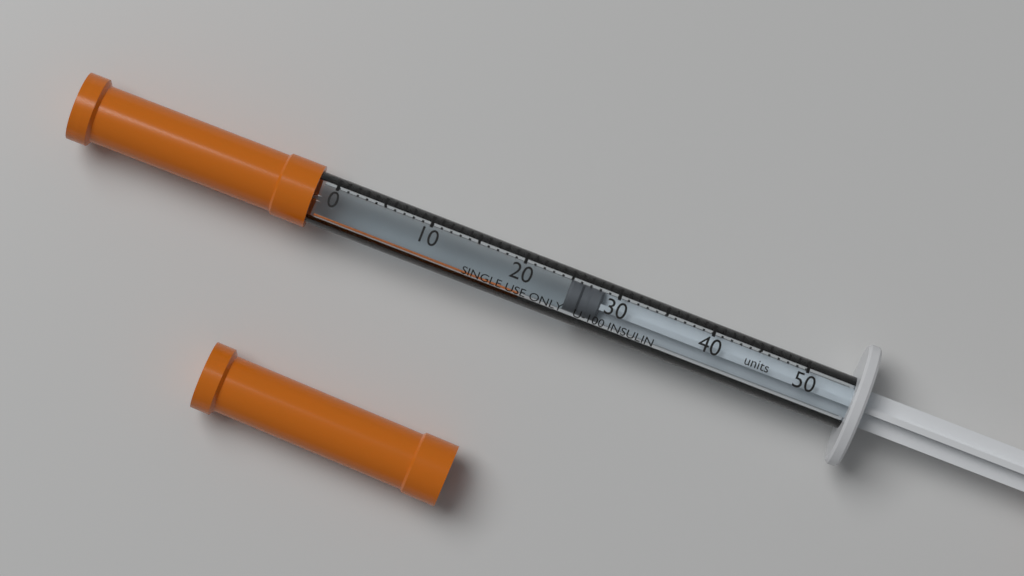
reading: 25 units
